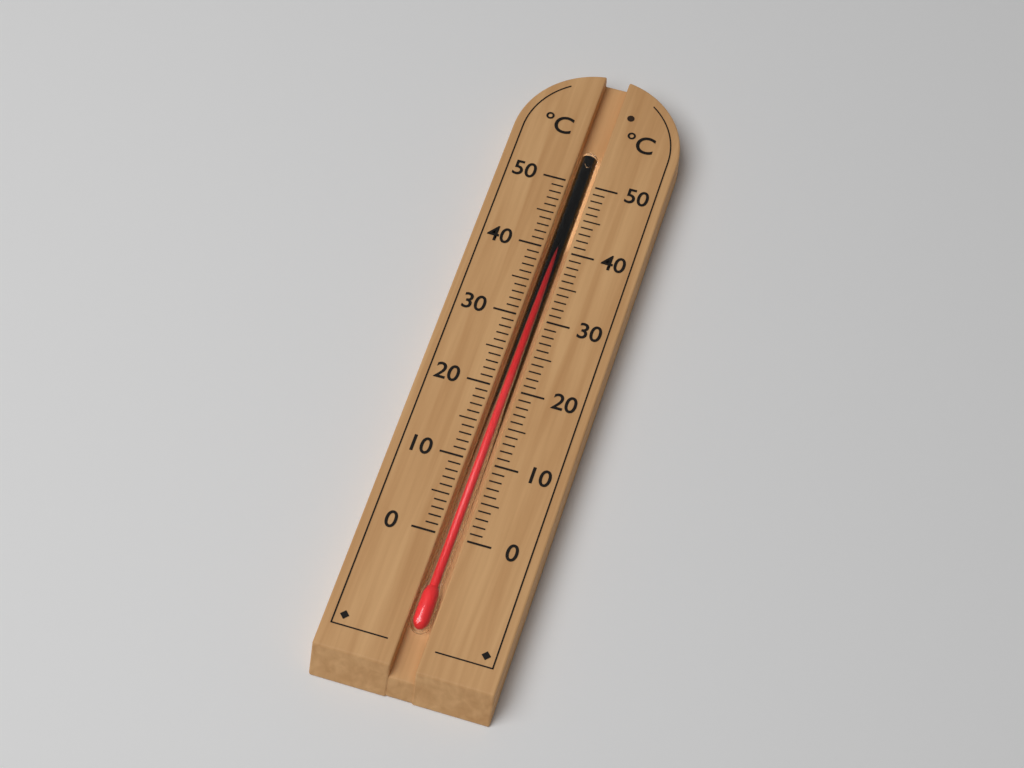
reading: 41 °C
